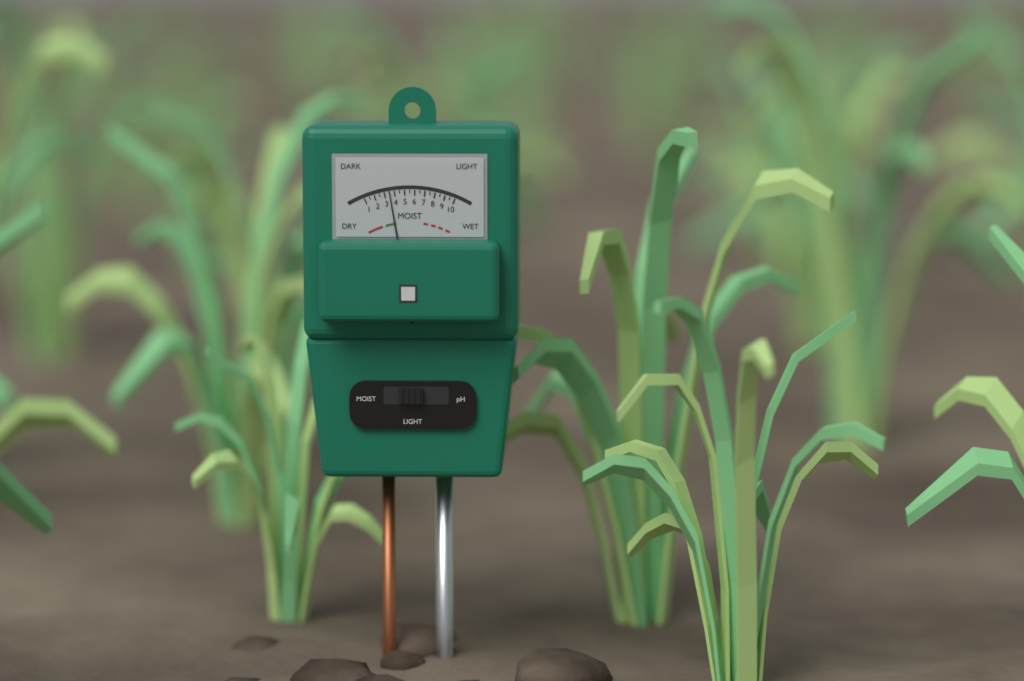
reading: 3.5 (no unit)
